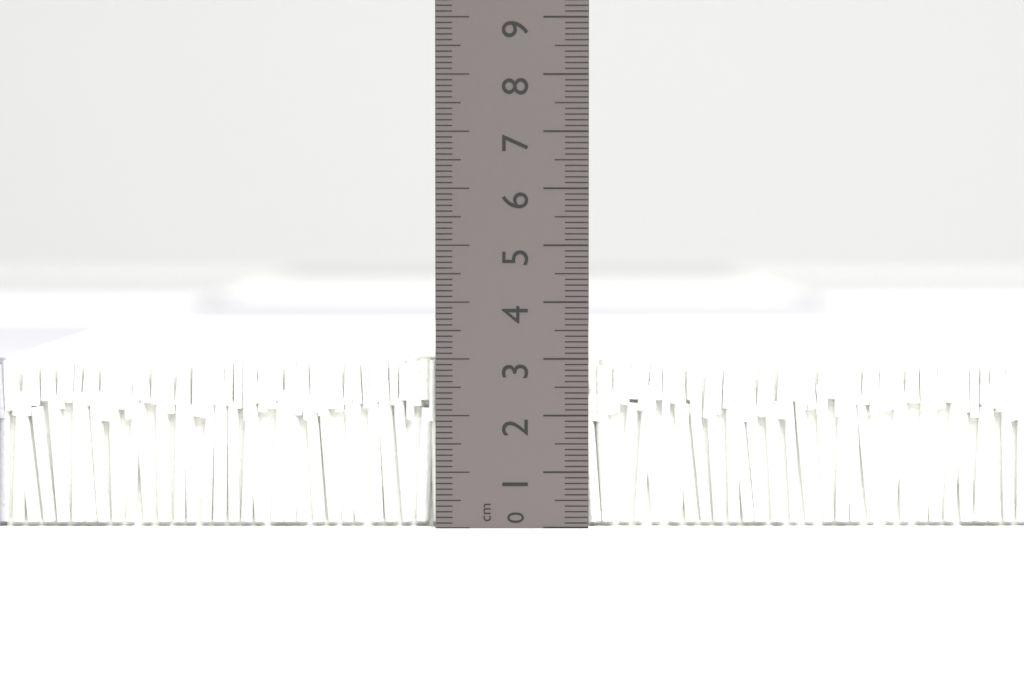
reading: 3.0 cm
